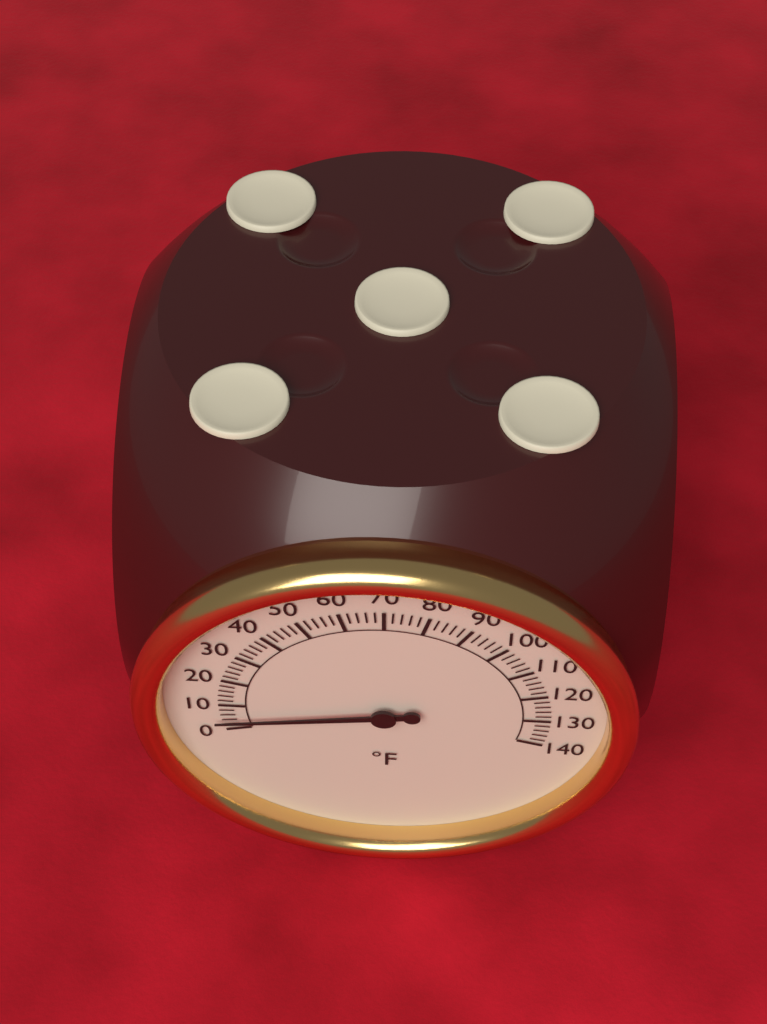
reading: 4 °F
